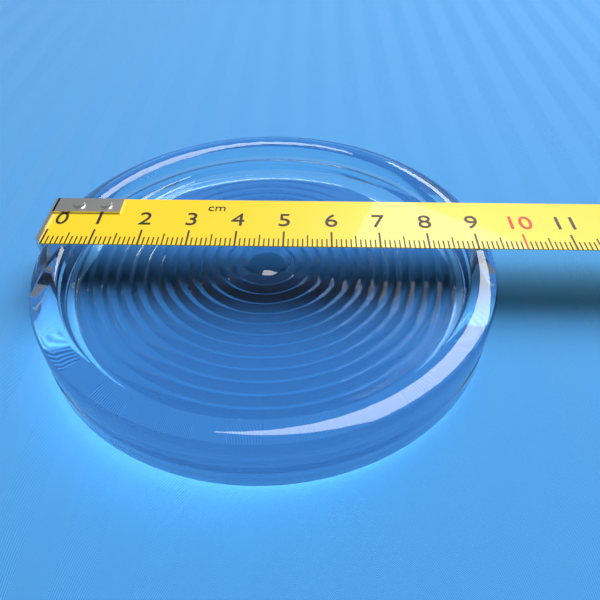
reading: 9.3 cm
